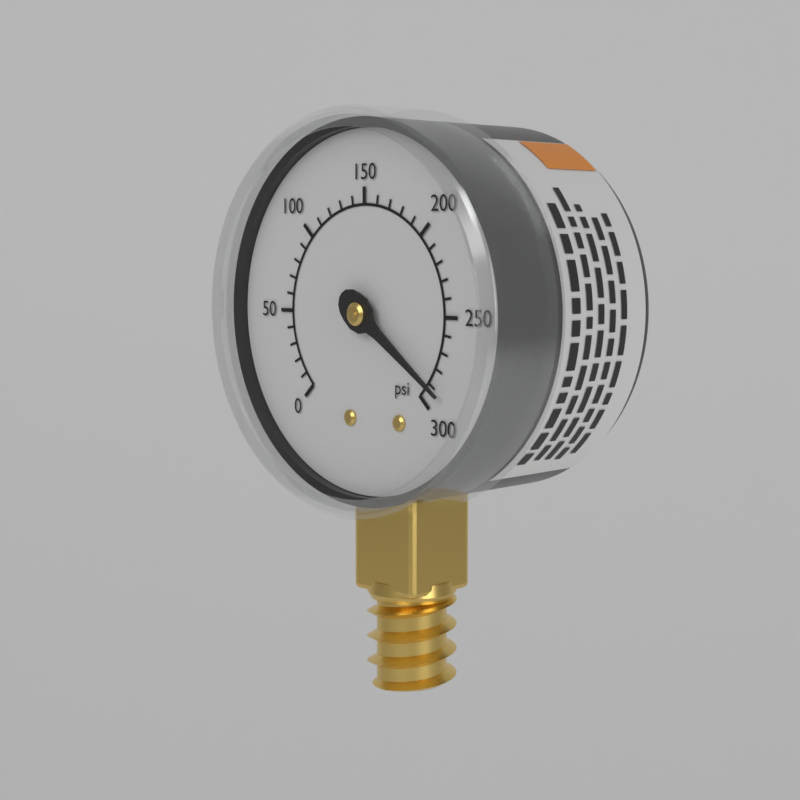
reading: 290 psi
